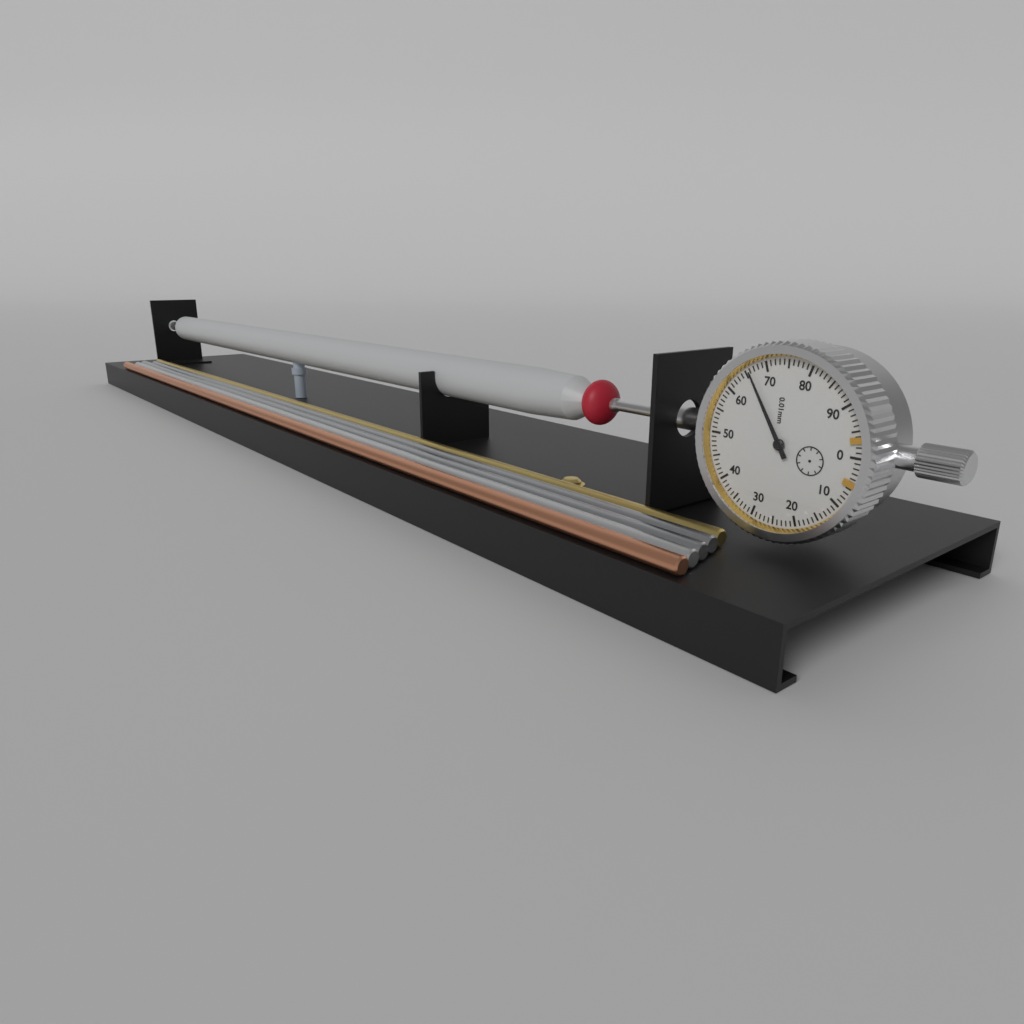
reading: 0.66 mm
